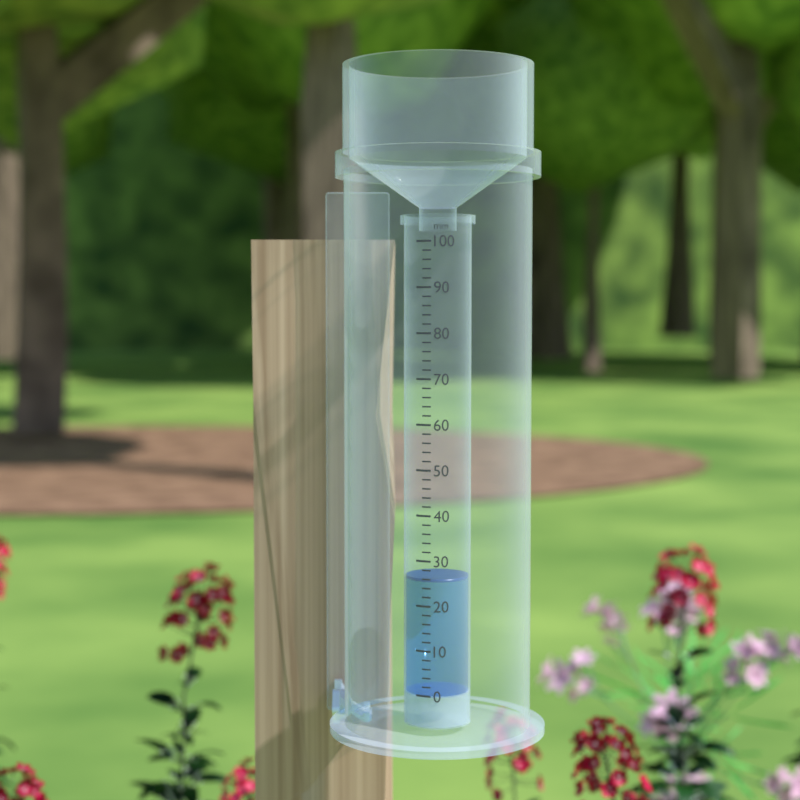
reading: 26 mm
